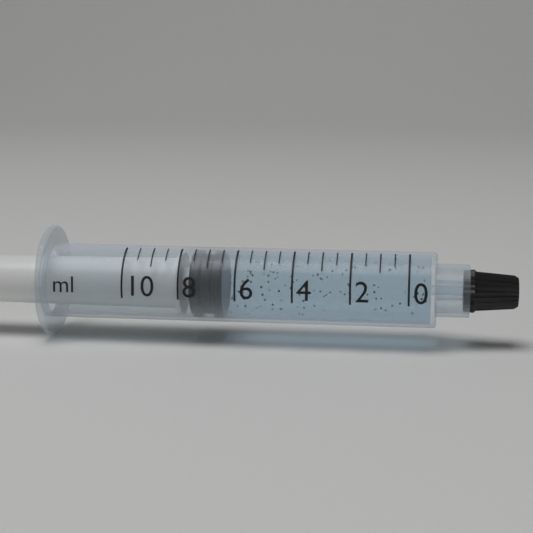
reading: 6.5 ml
